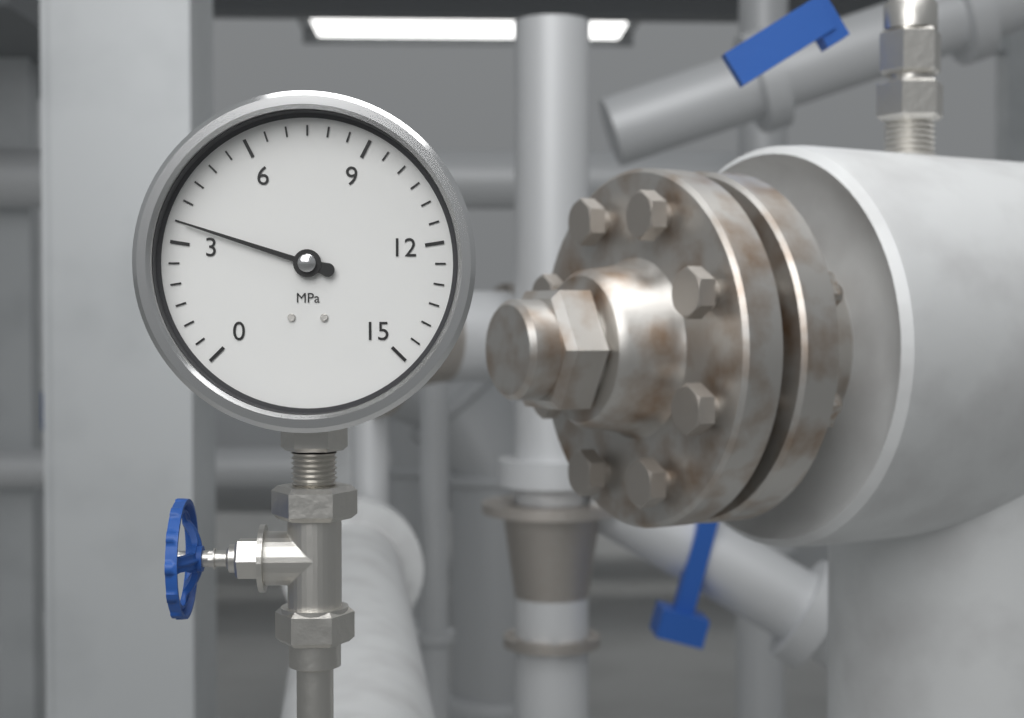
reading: 3.5 MPa
